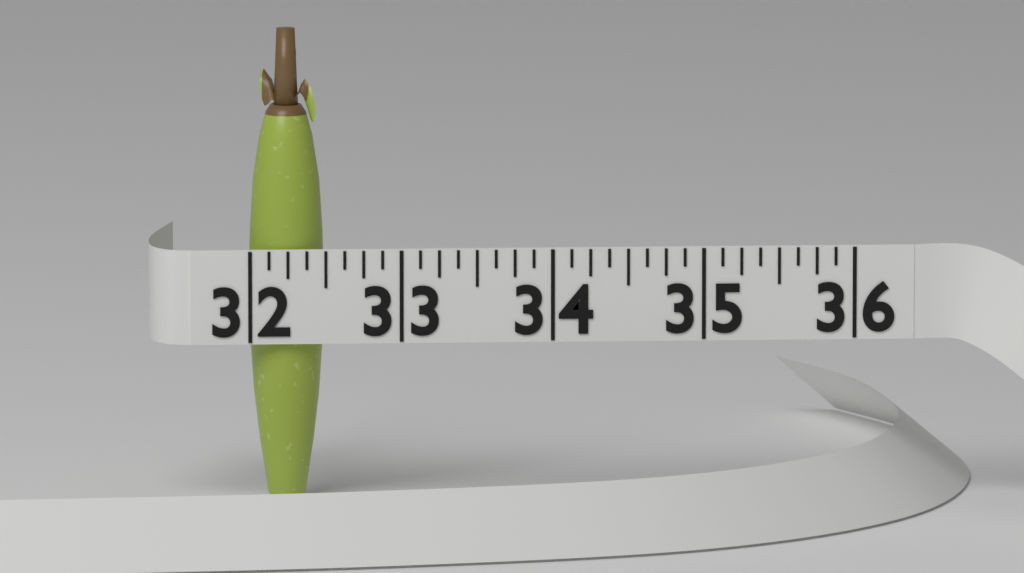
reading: 32.500 (no unit)
